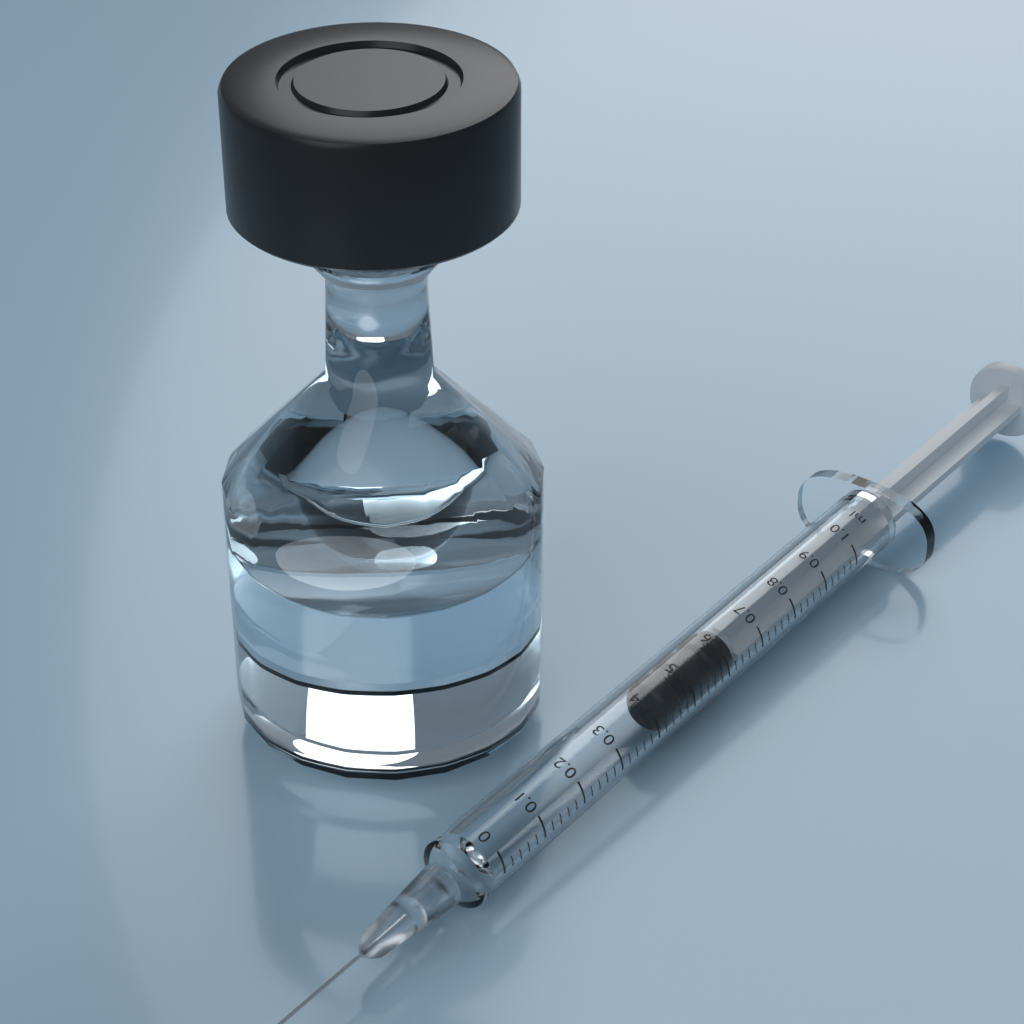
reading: 0.44 ml
